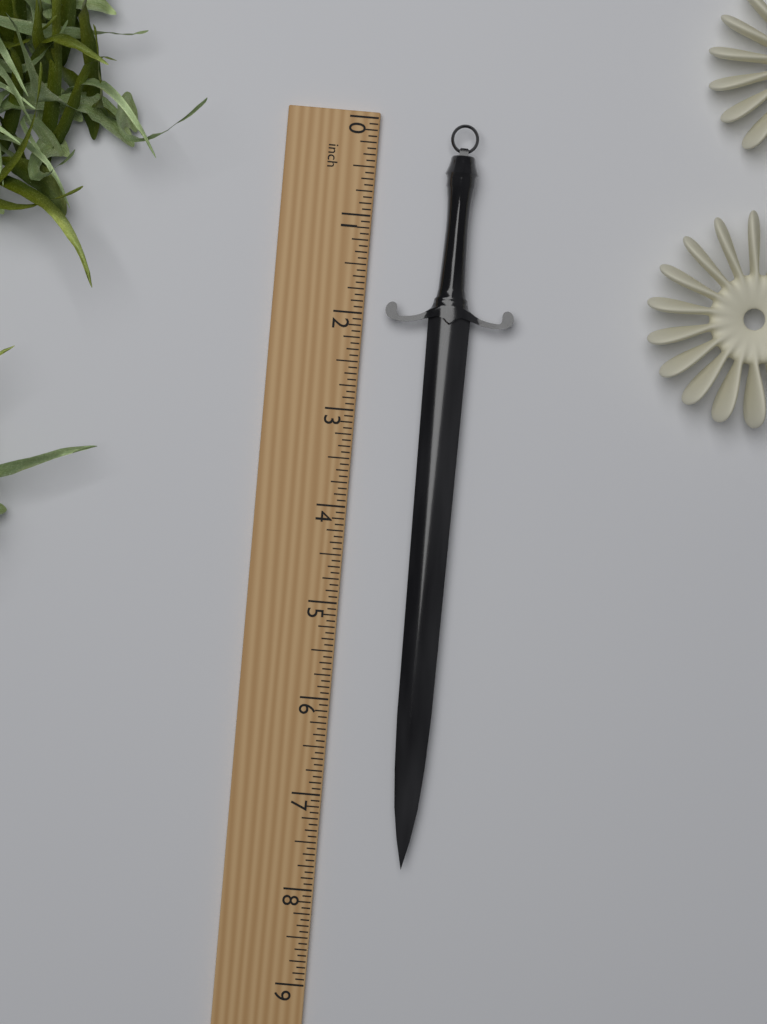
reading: 7.6875 inch
